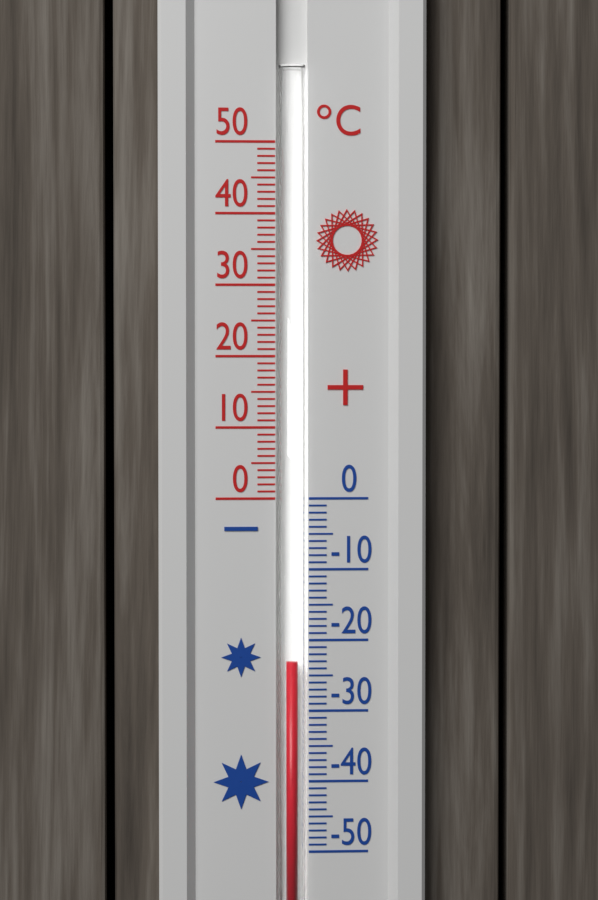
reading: -23 °C
